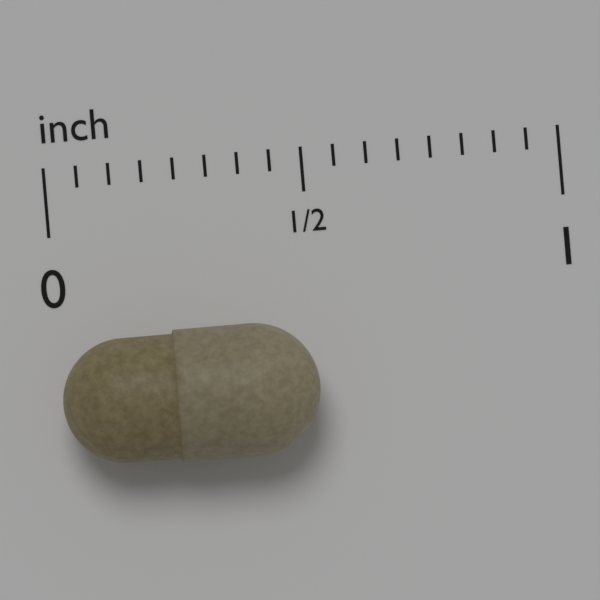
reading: 0.5000 in
